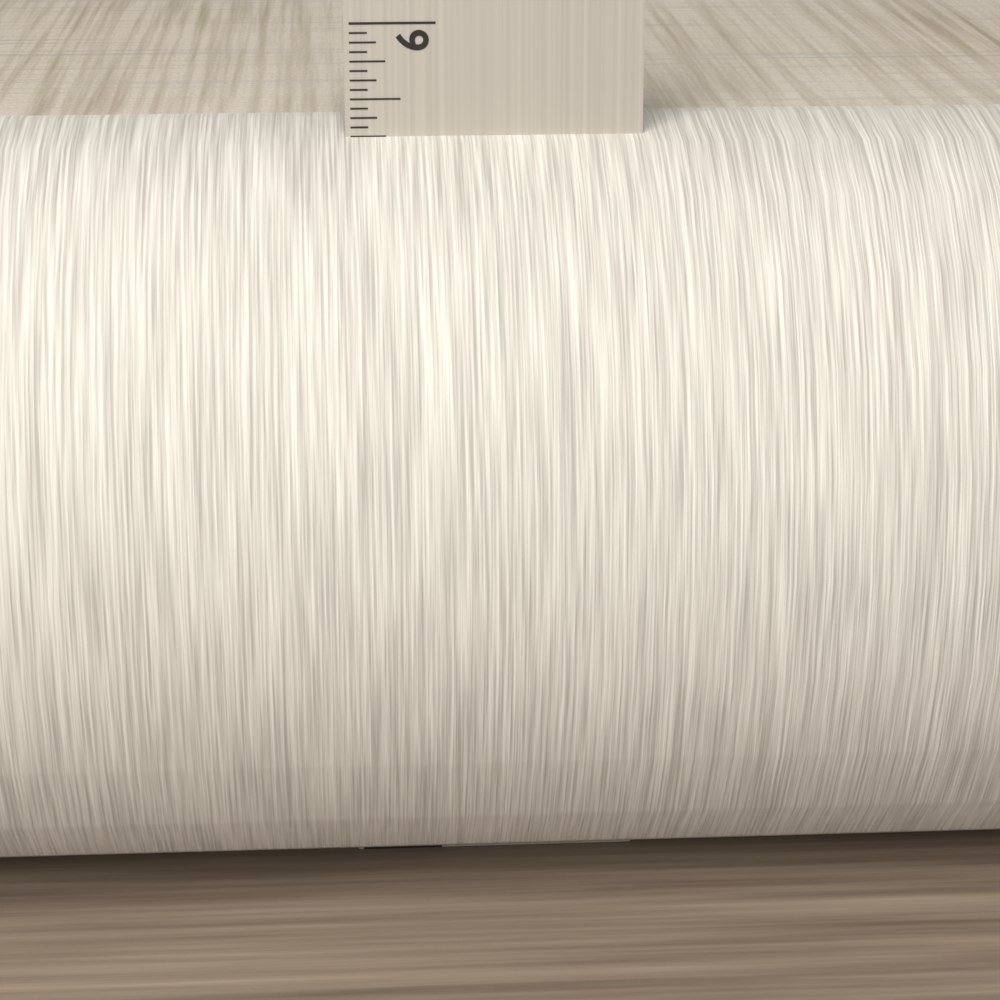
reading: 5.3125 in
